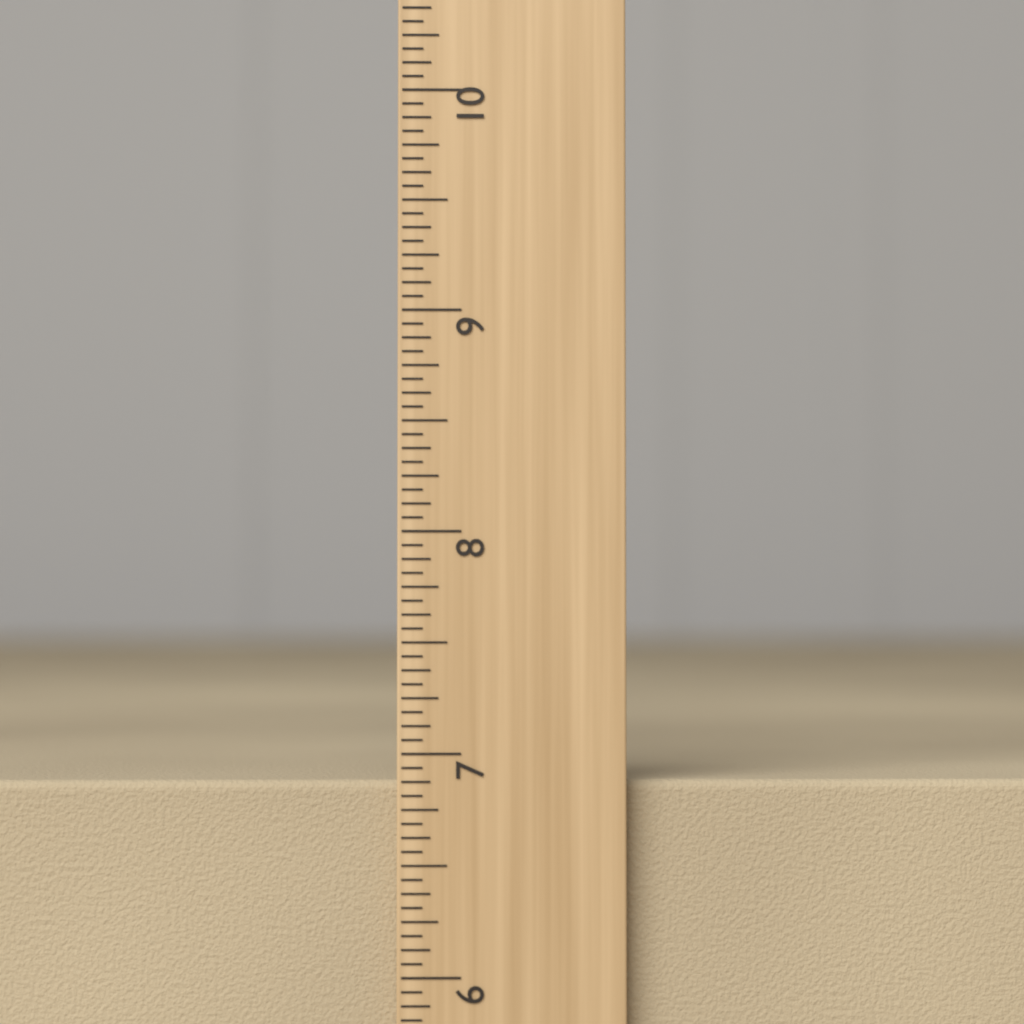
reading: 6.8750 inch
